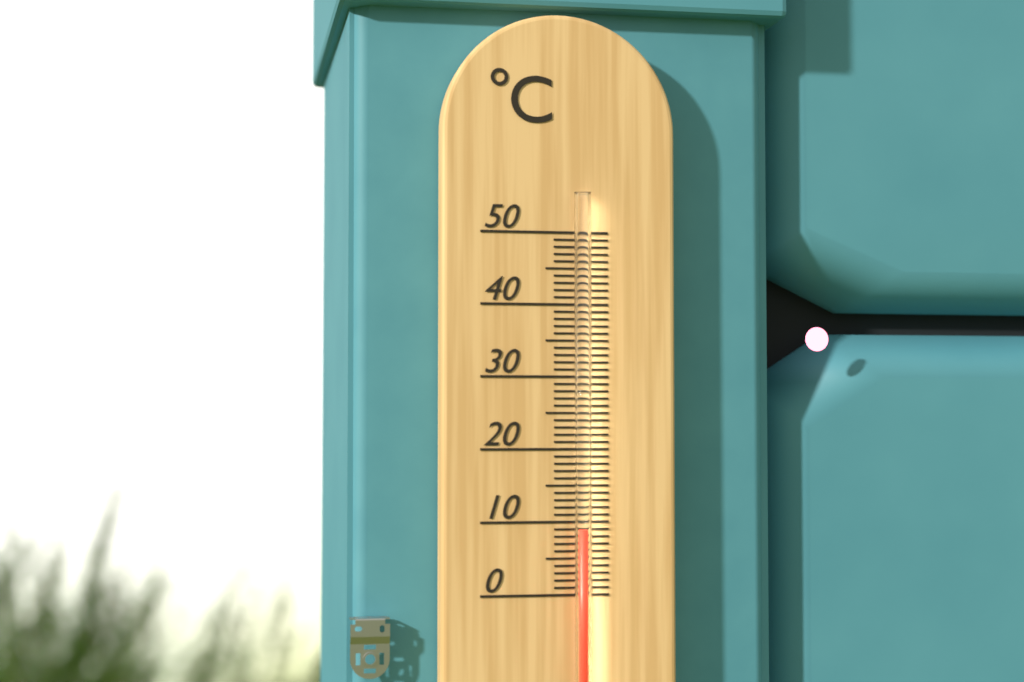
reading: 9 °C
